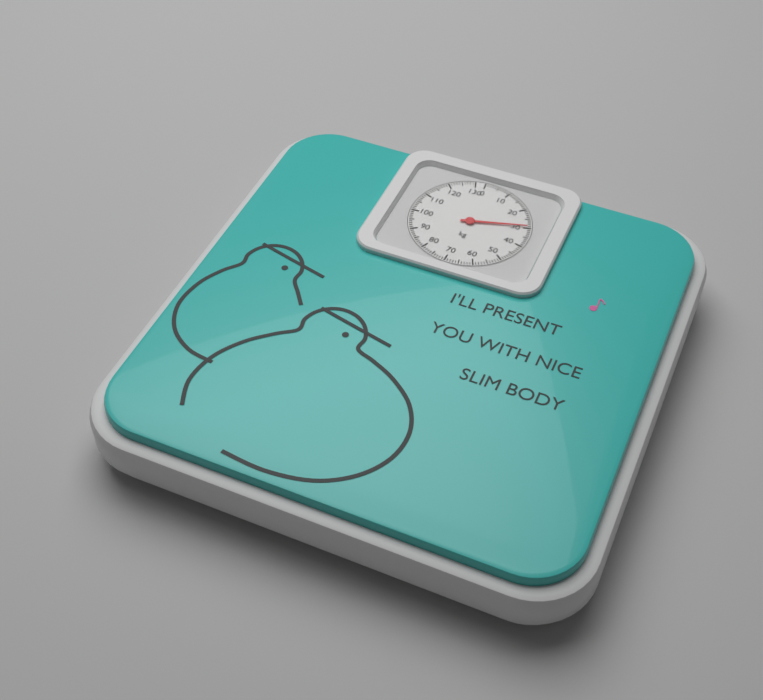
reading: 29 kg
